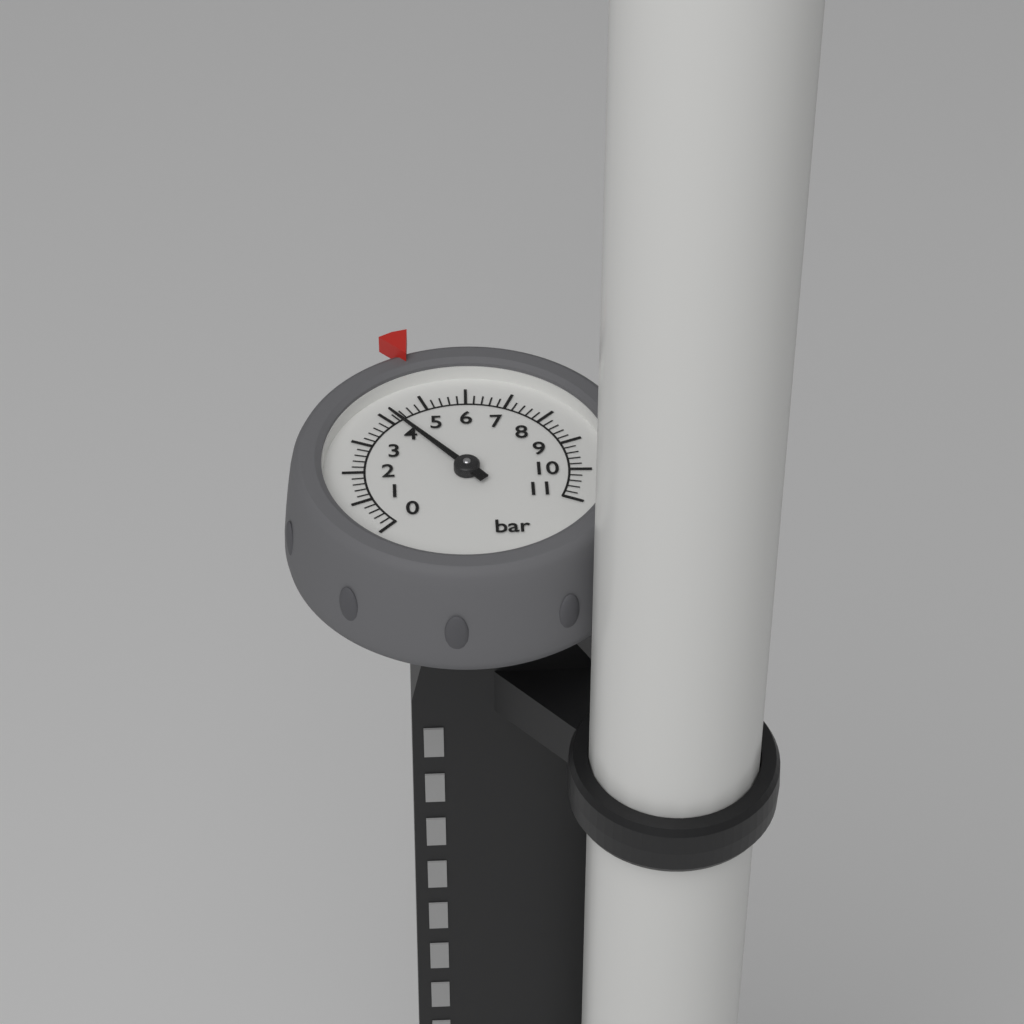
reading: 4.2 bar
